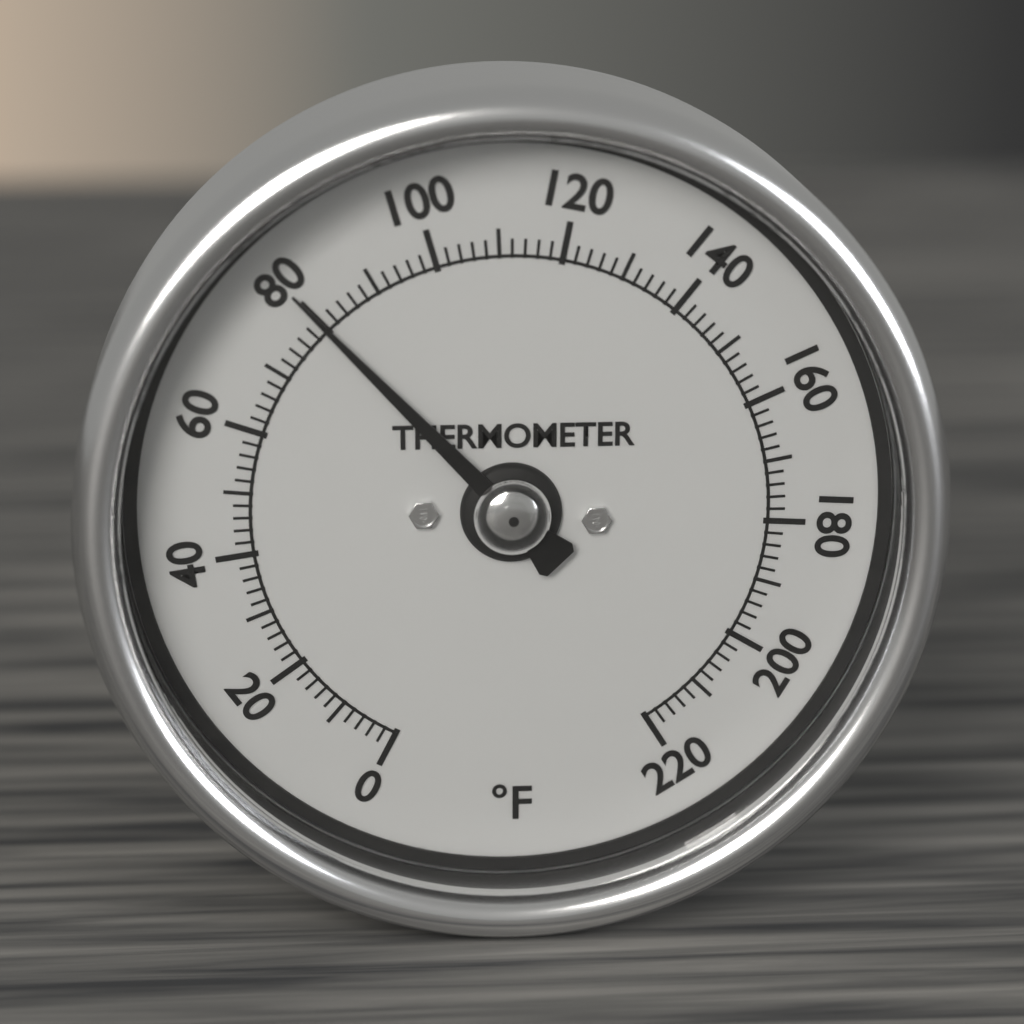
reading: 80 °F
